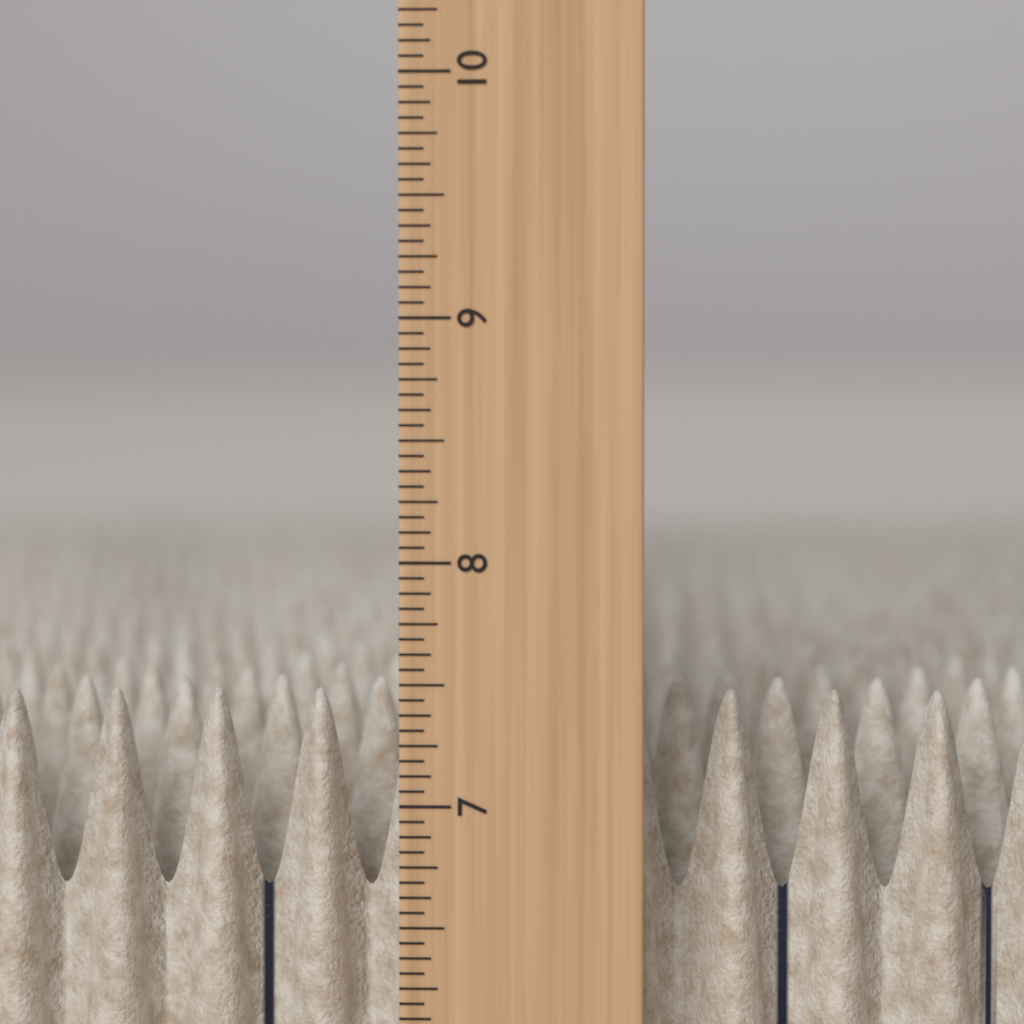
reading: 7.4375 in
